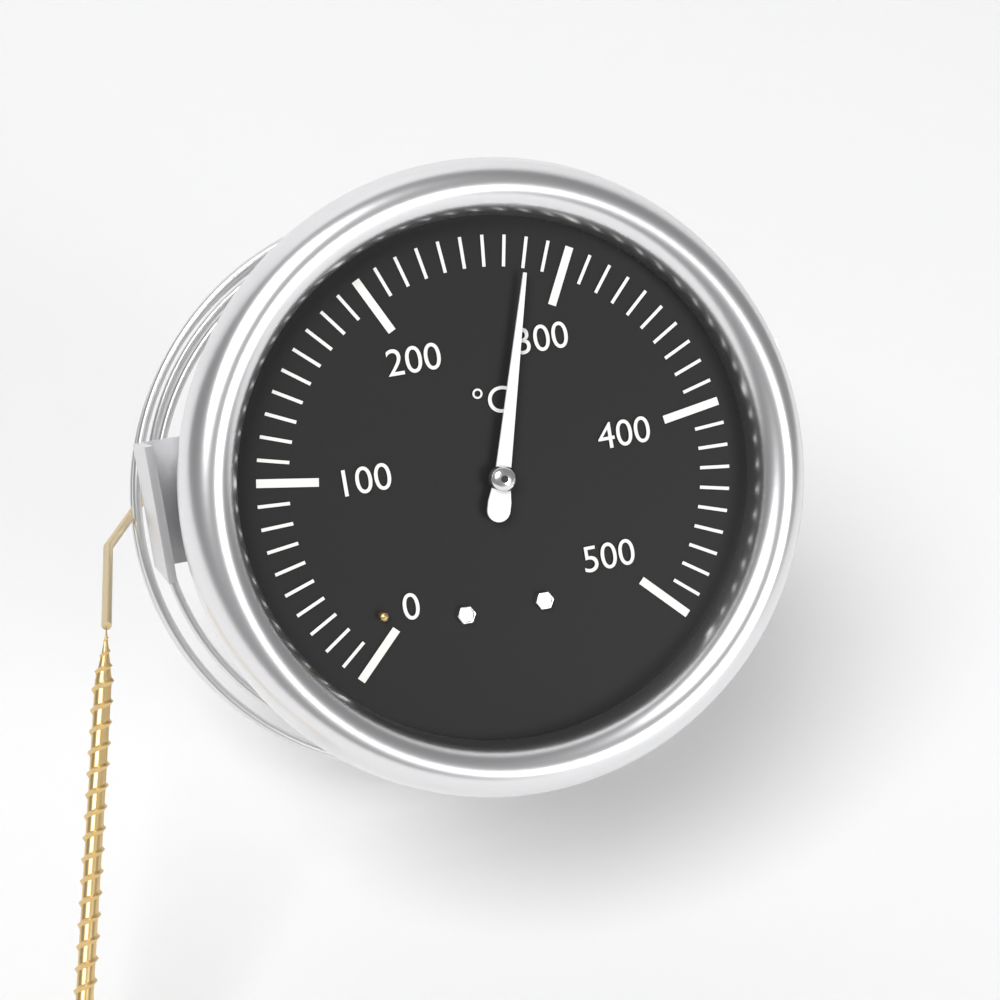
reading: 280 °C
